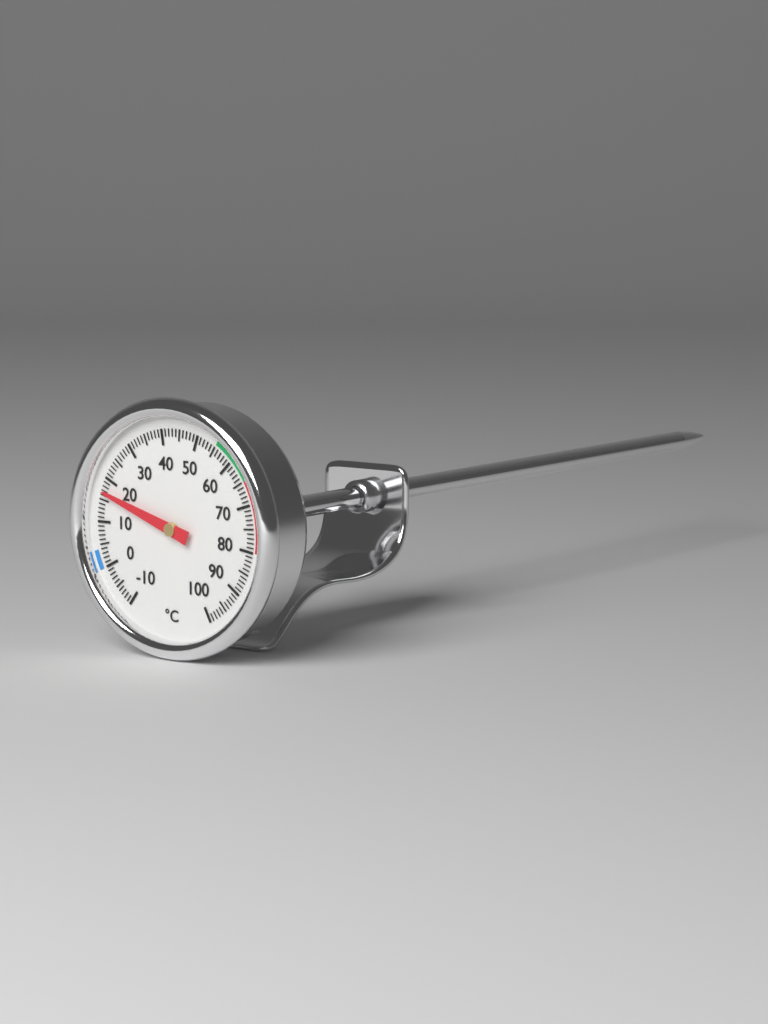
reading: 17 °C
